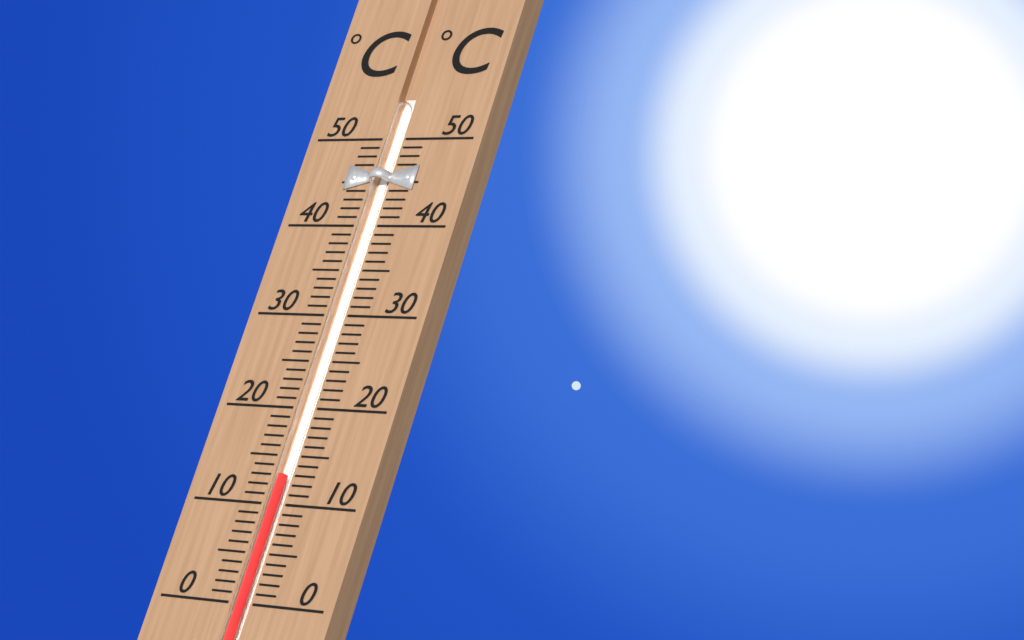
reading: 13 °C
